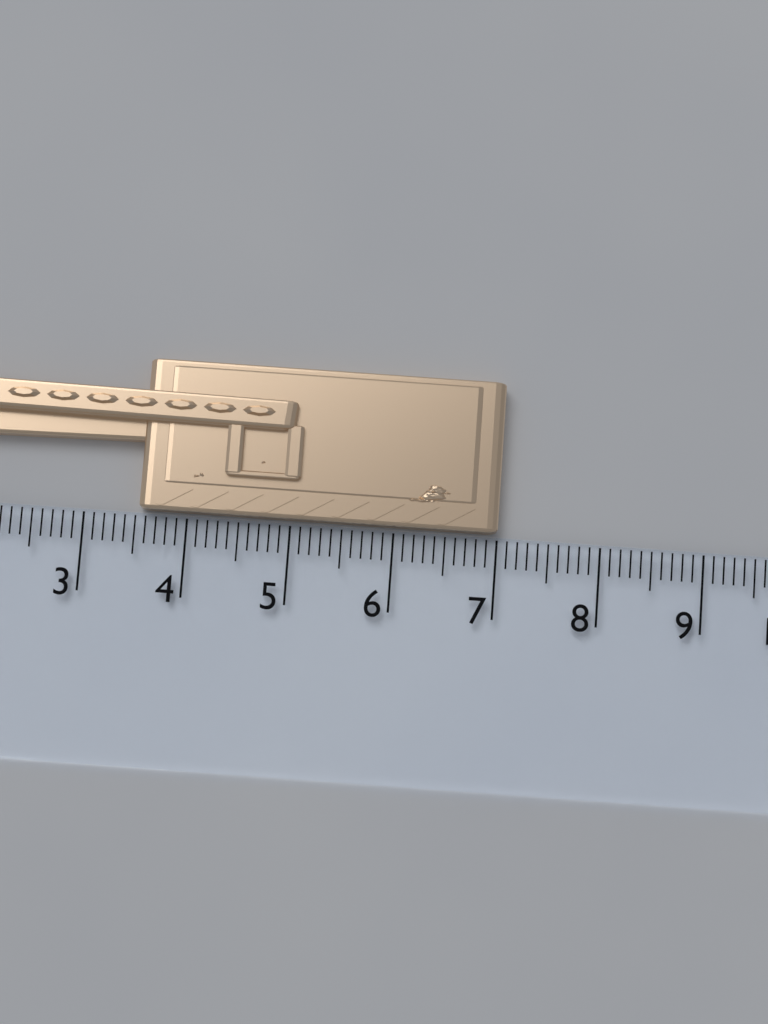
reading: 7.0 cm
